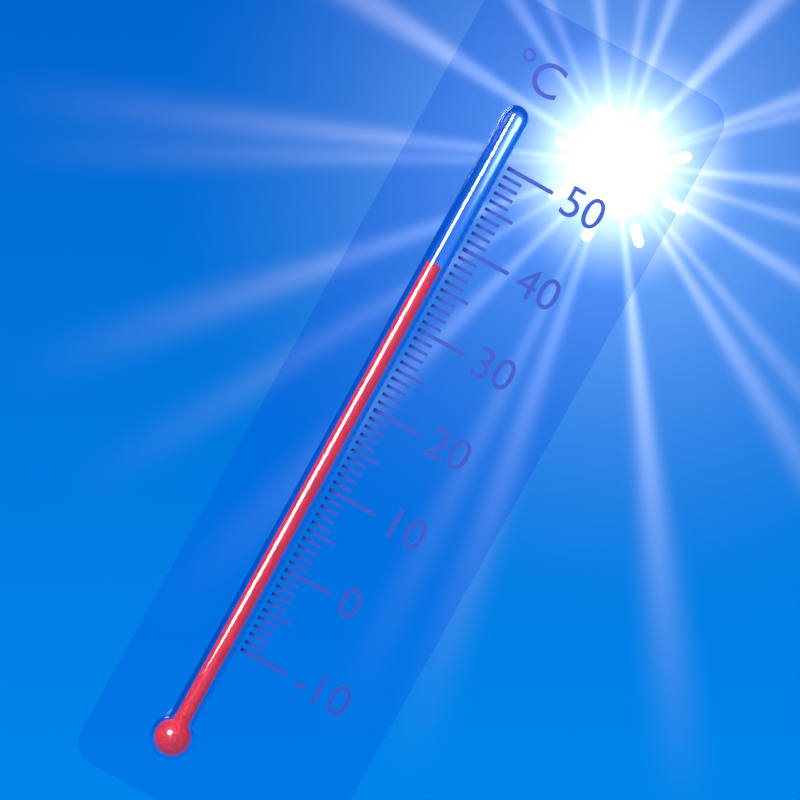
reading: 37 °C
